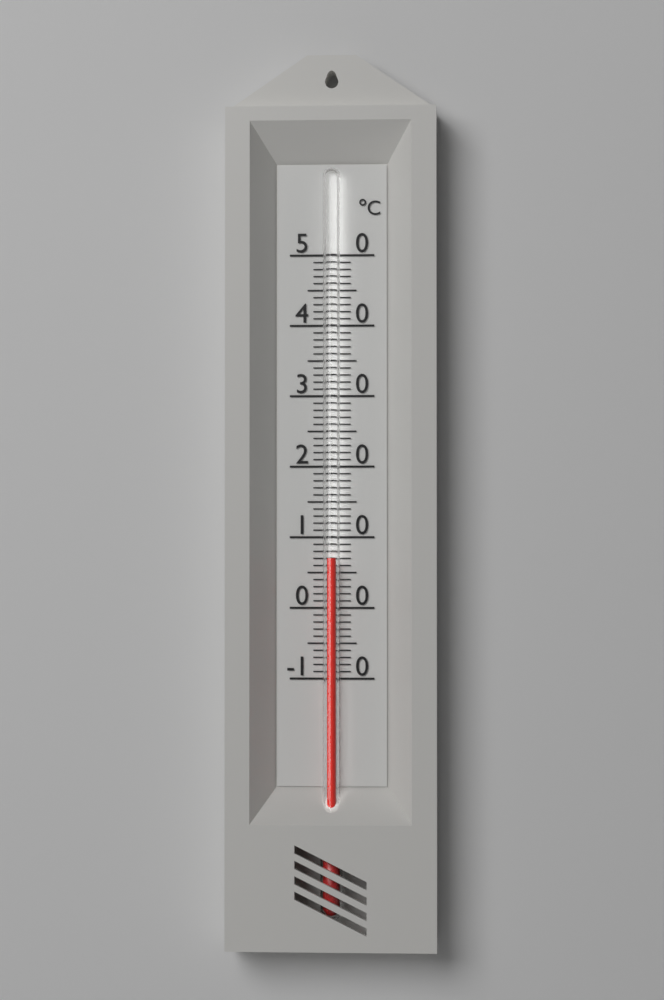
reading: 7 °C
